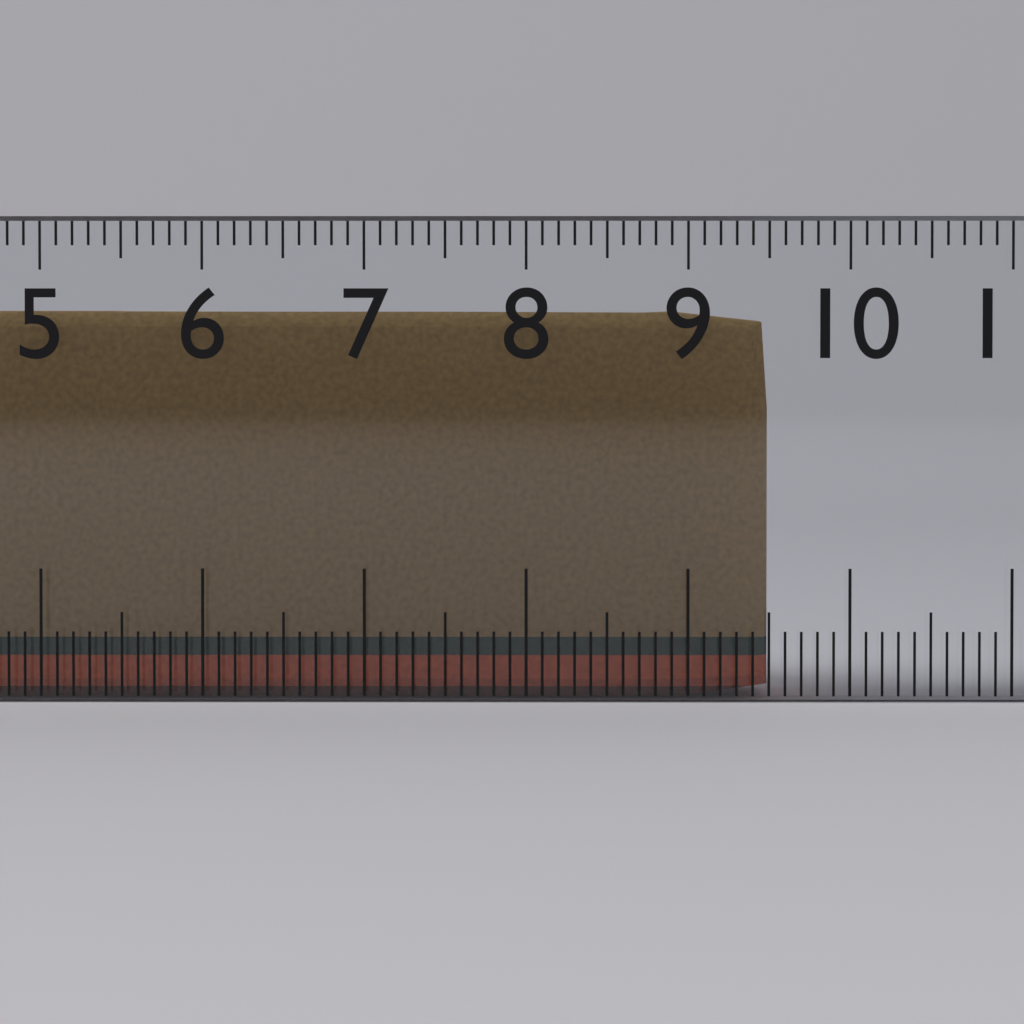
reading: 9.5 cm
